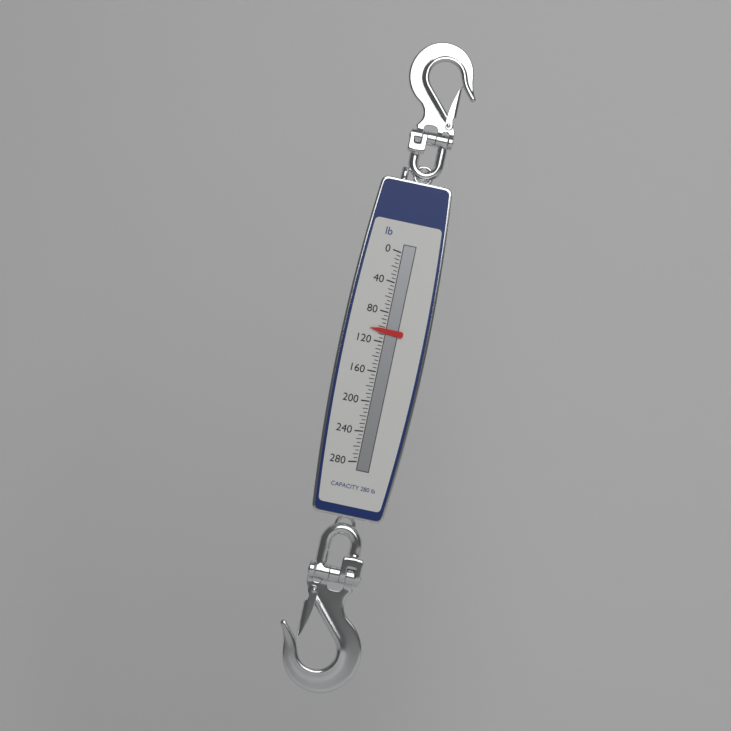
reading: 105 lb
